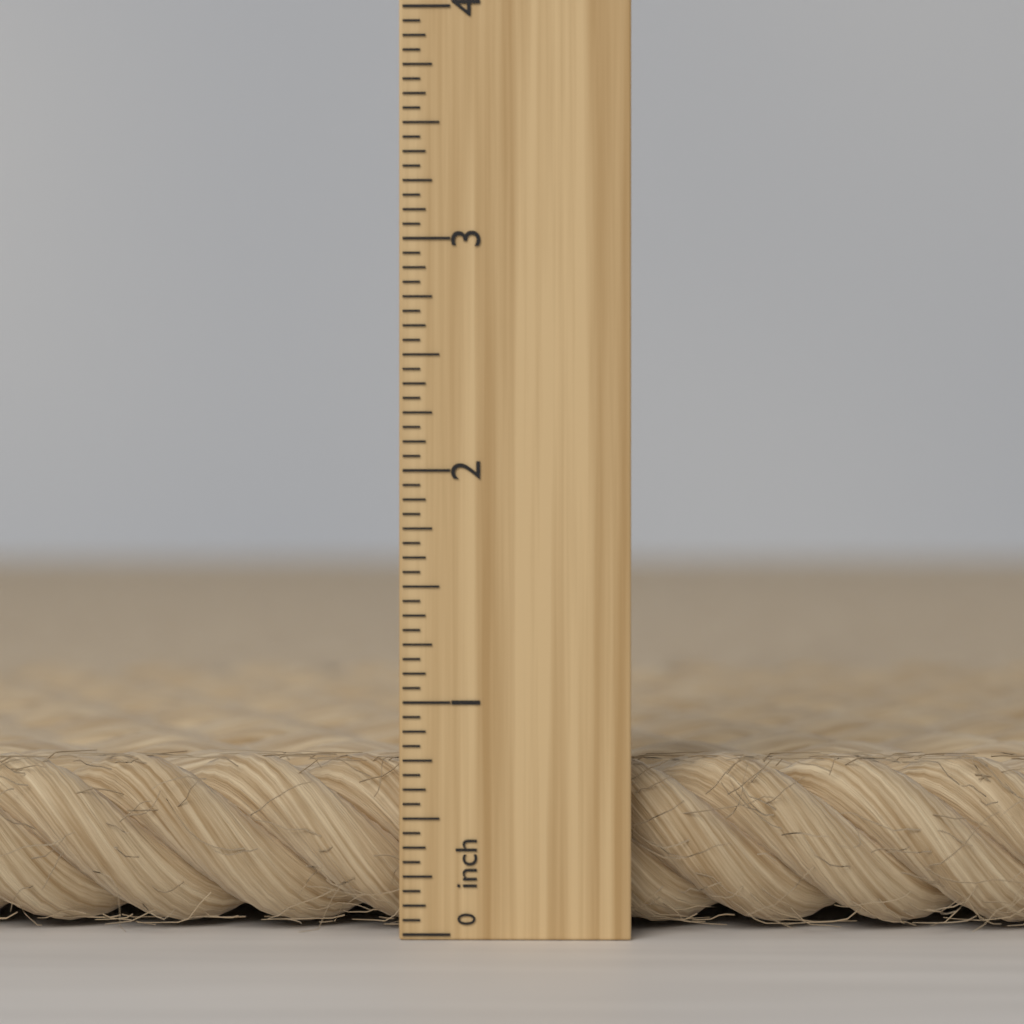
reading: 0.7500 inch
